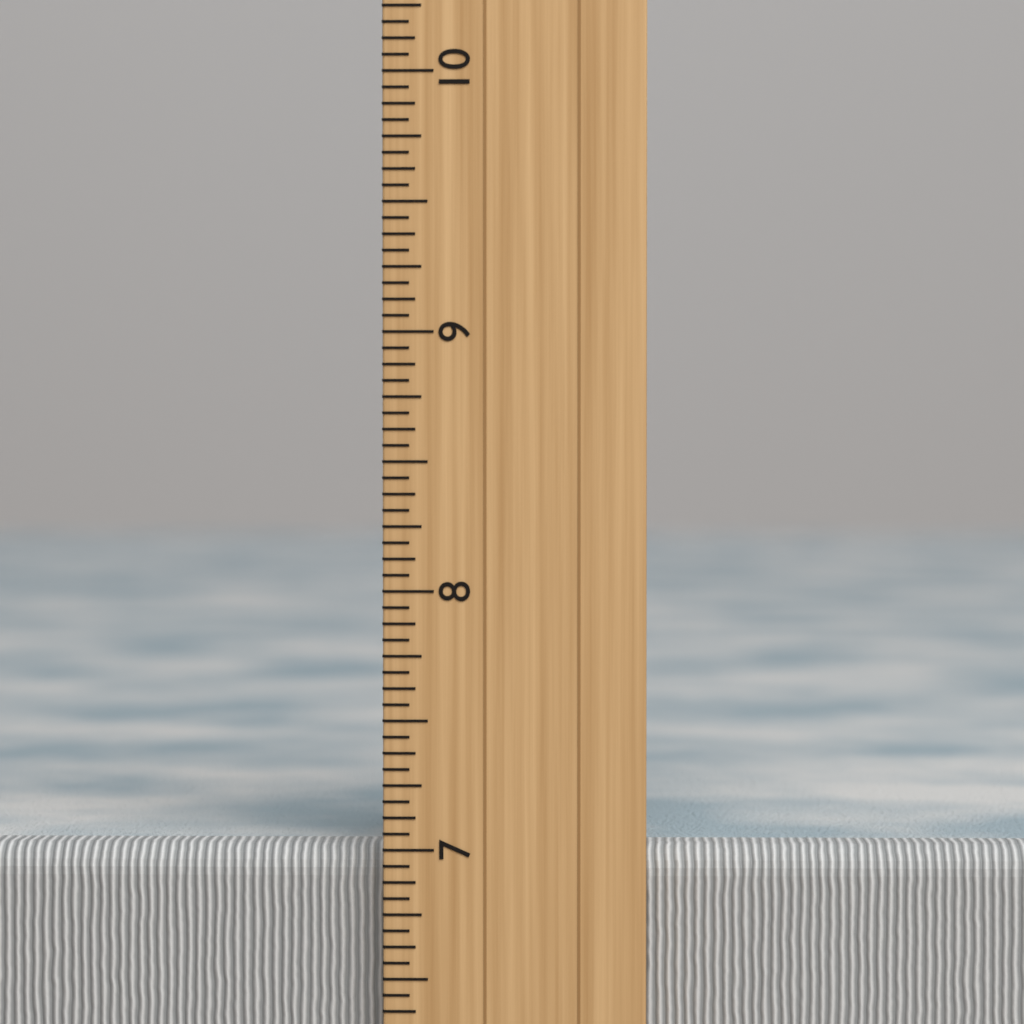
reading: 7.0000 inch
